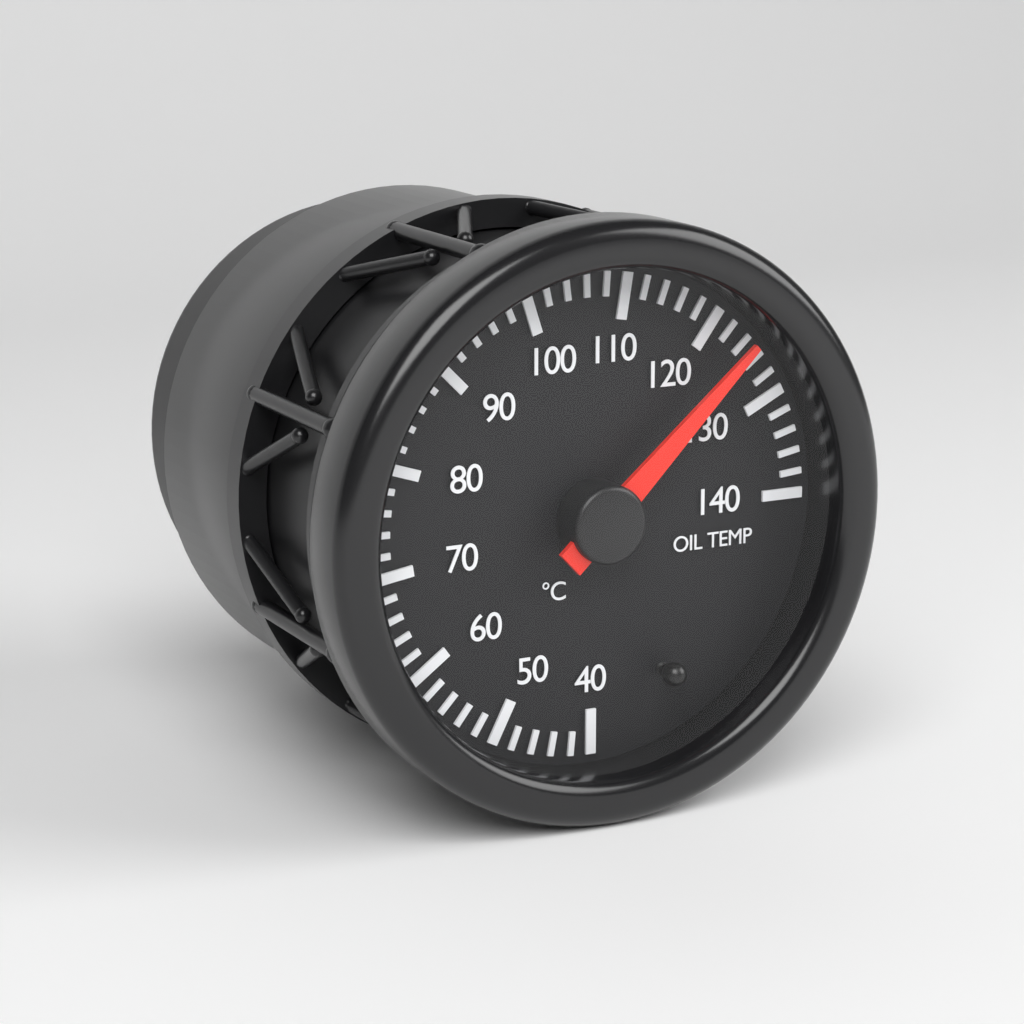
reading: 124 °C
